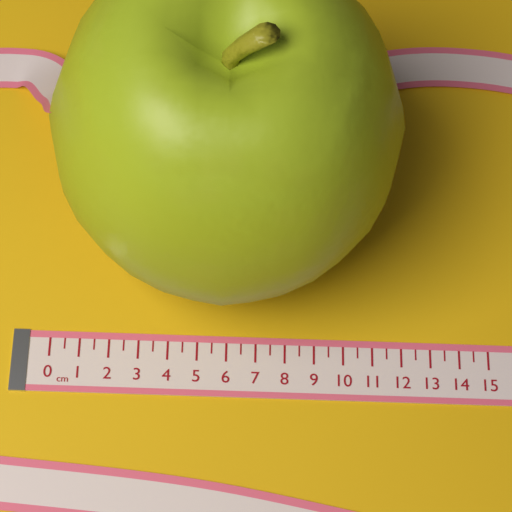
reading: 11.5 cm
